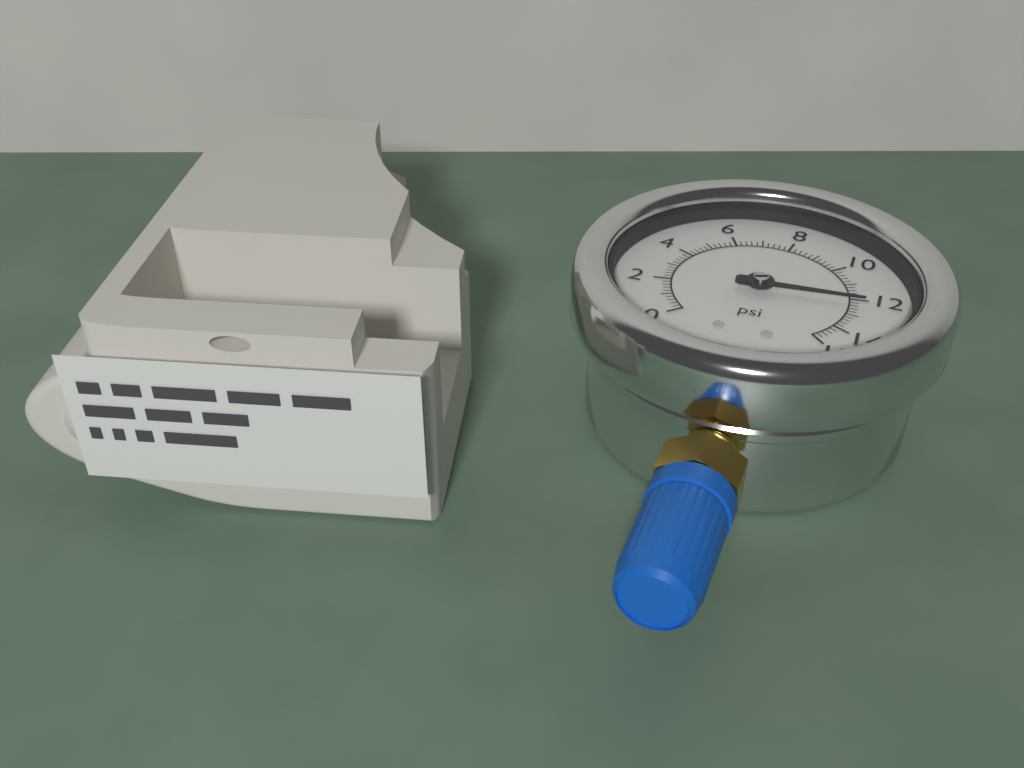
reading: 12.2 psi
